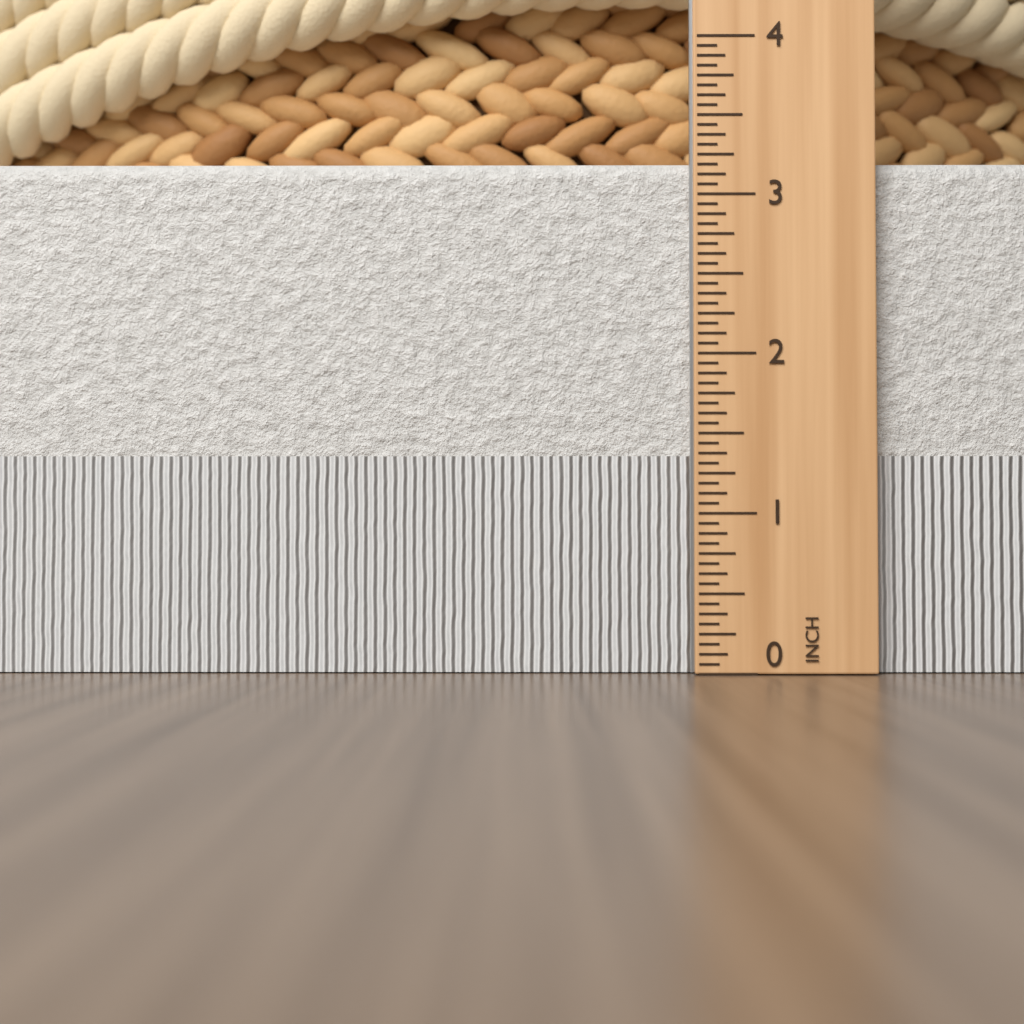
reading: 3.2500 in
